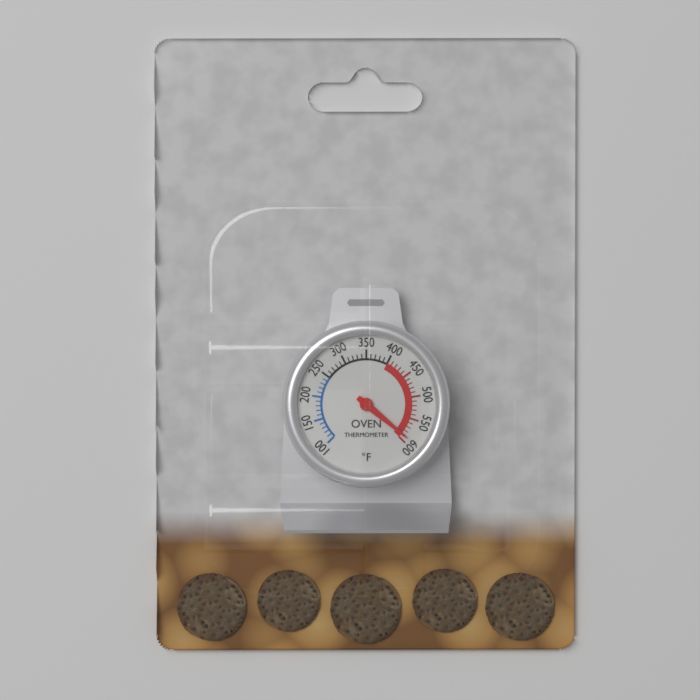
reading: 590 °F
